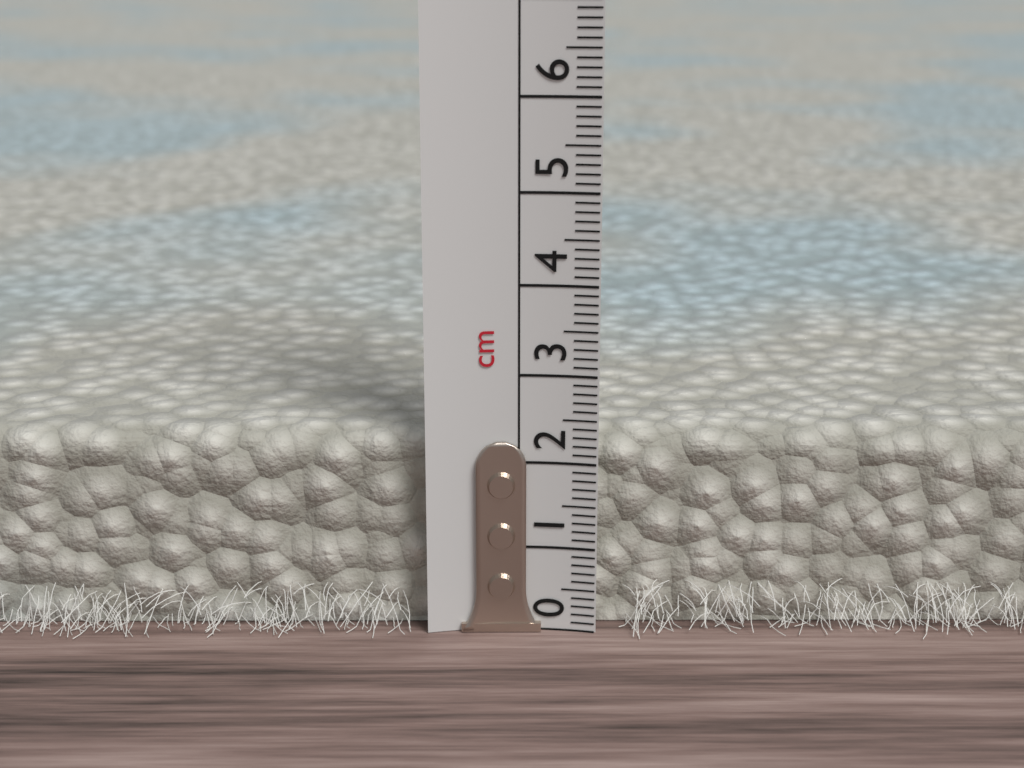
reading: 2.3 cm
